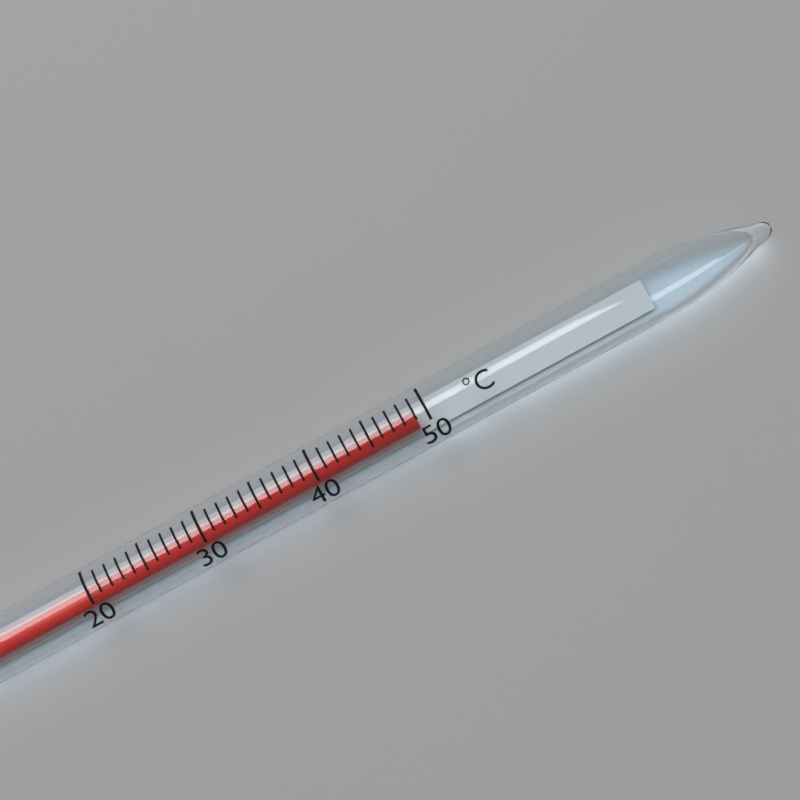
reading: 49 °C
